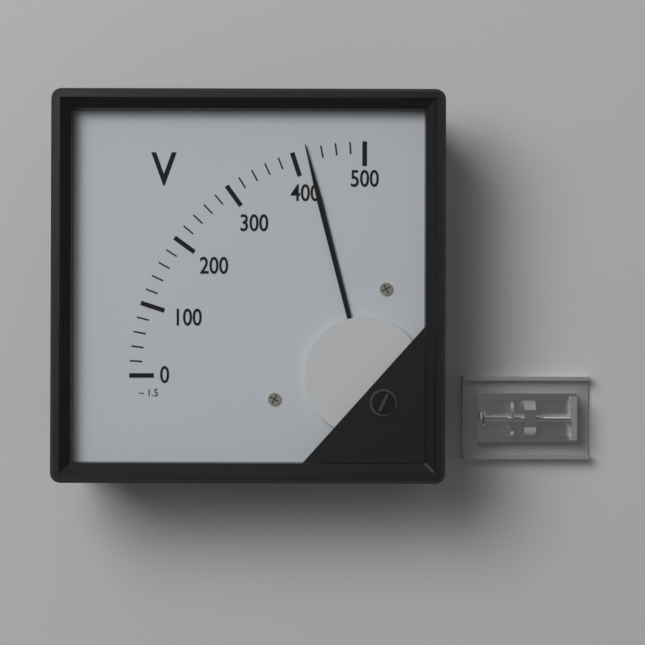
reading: 420 V
